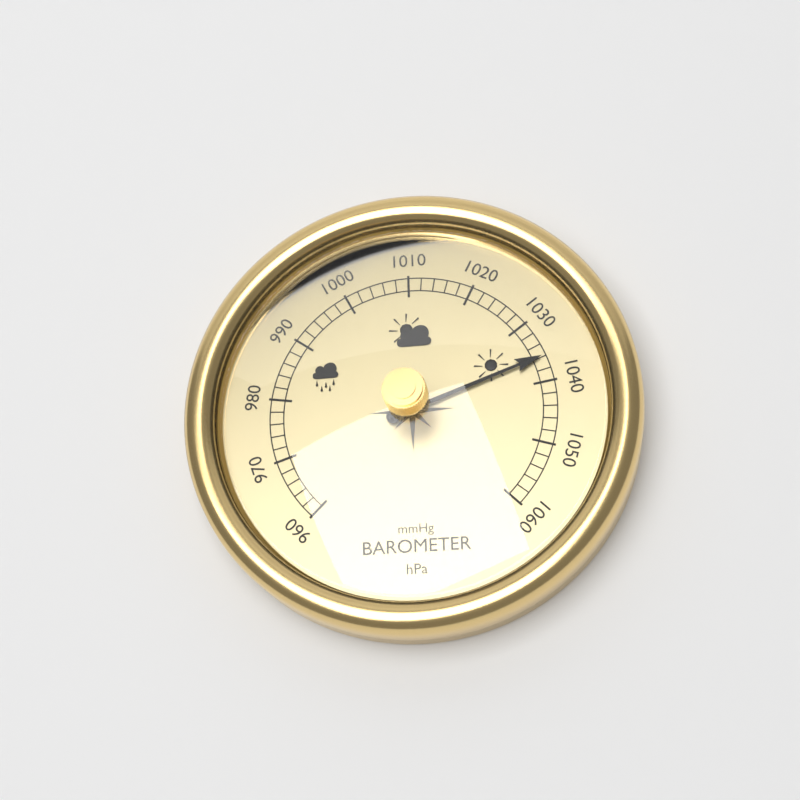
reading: 1036 hPa
